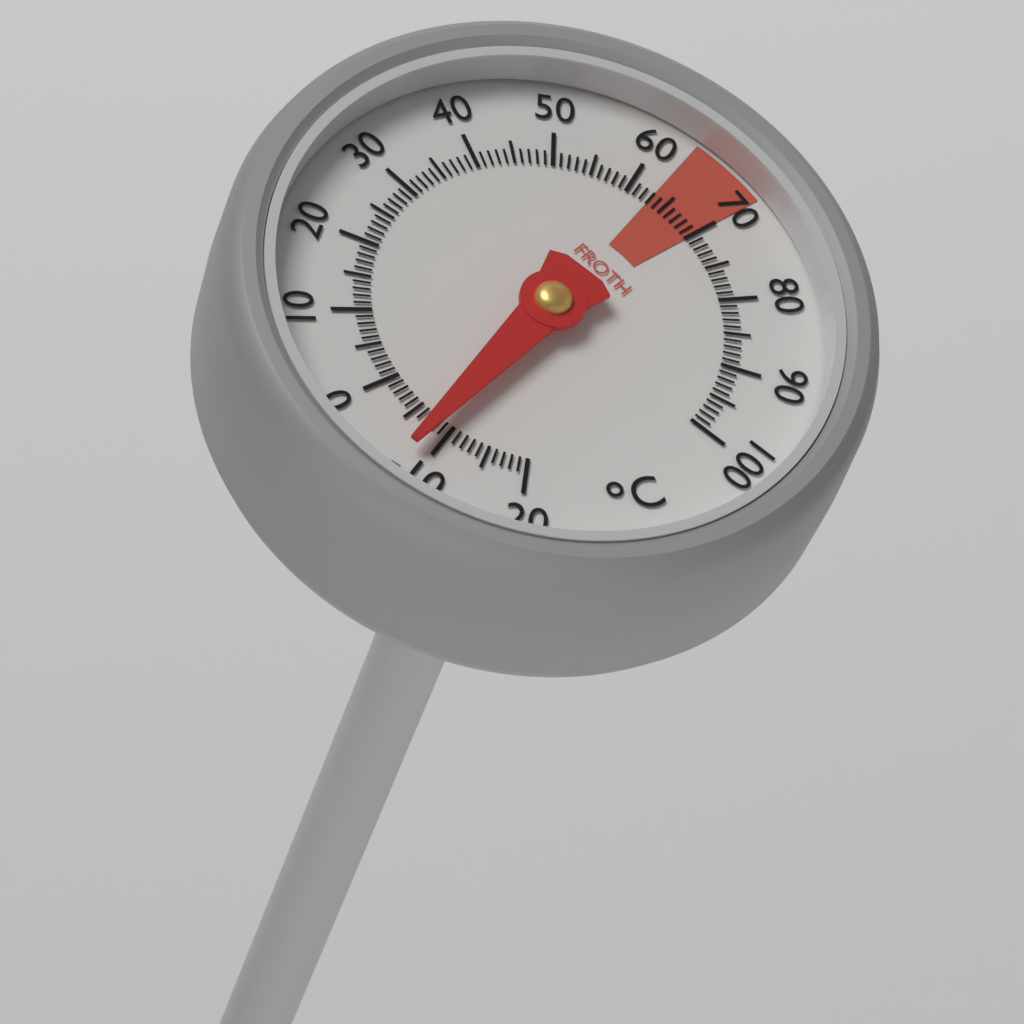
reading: -8 °C
